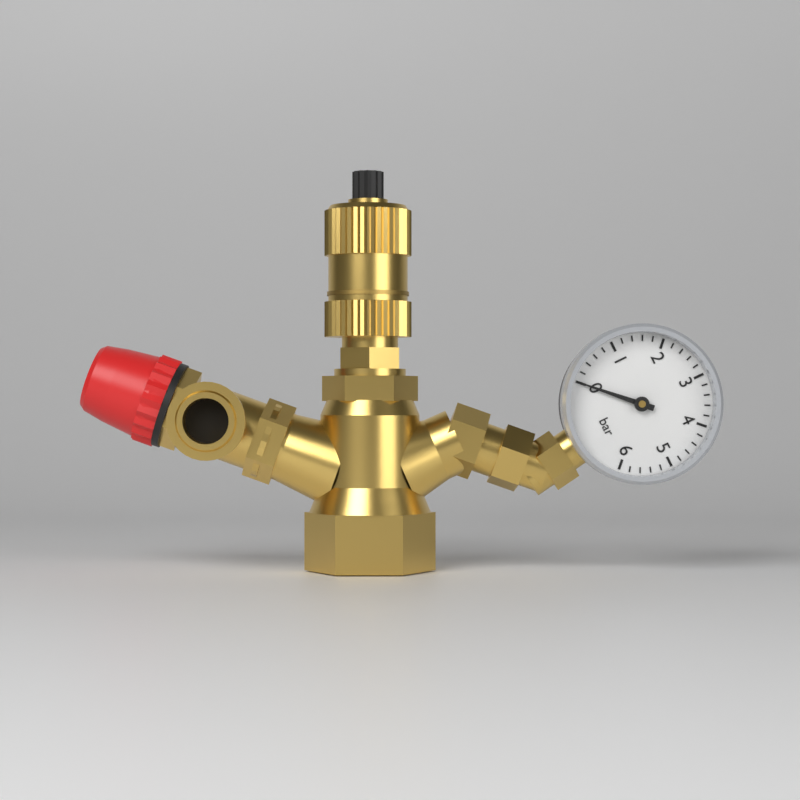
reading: 0.0 bar
